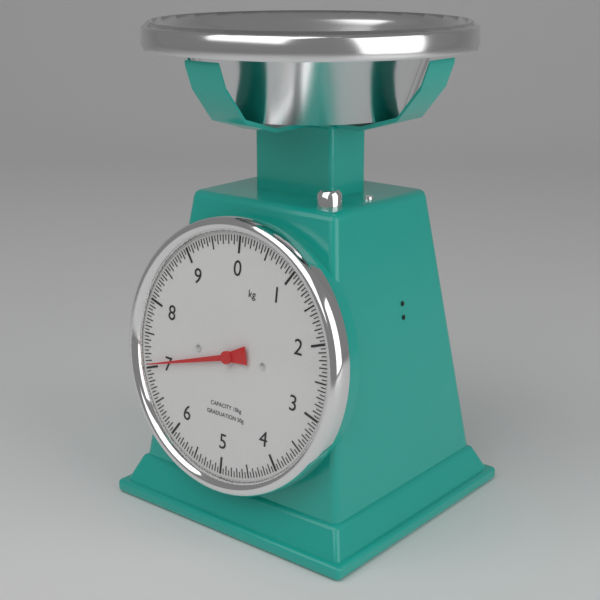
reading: 7.05 kg
